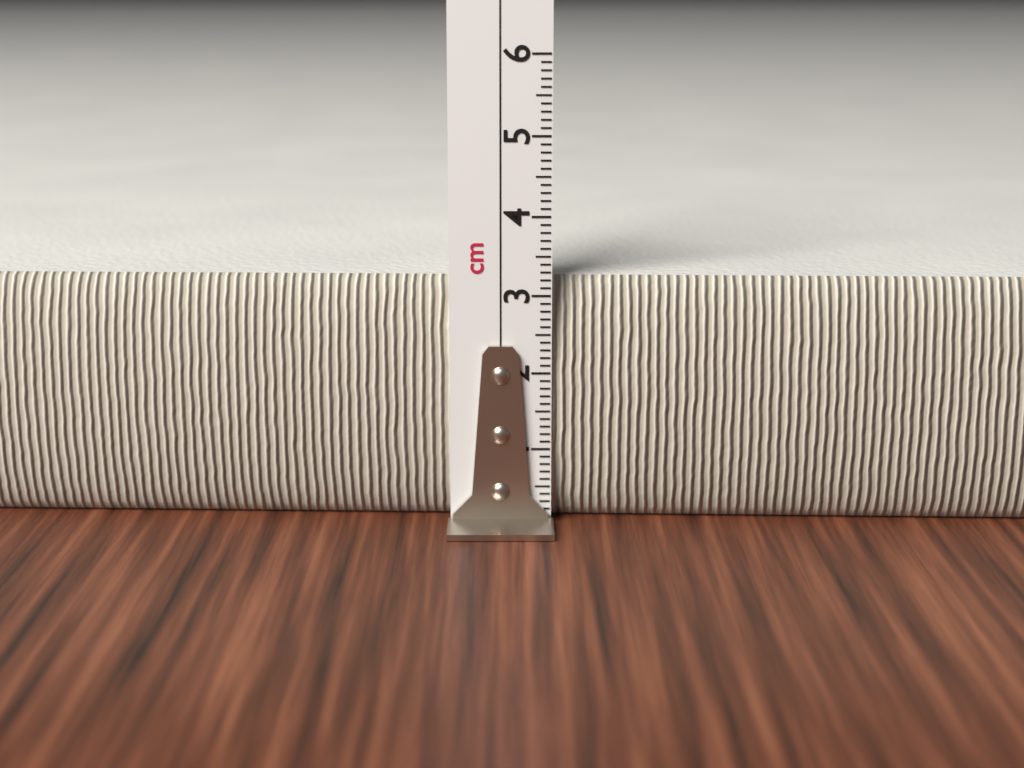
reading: 3.2 cm
